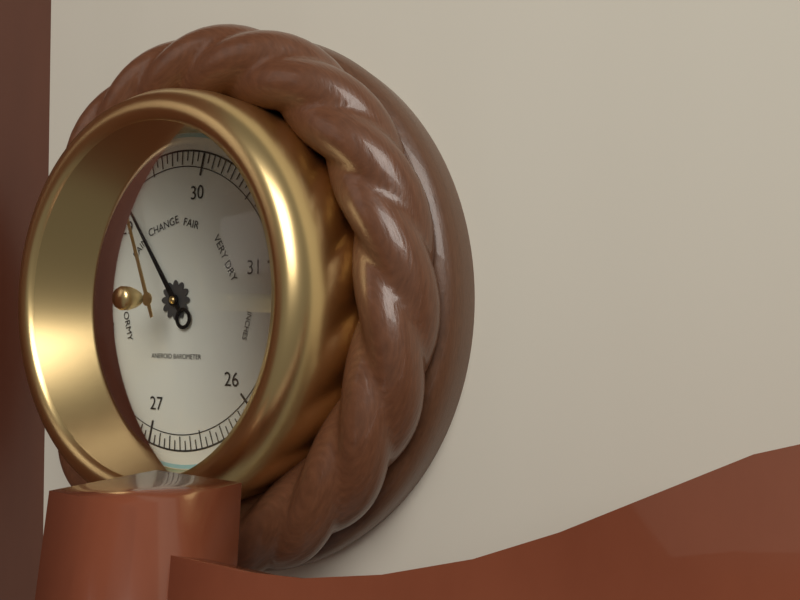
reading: 29.15 inHg
